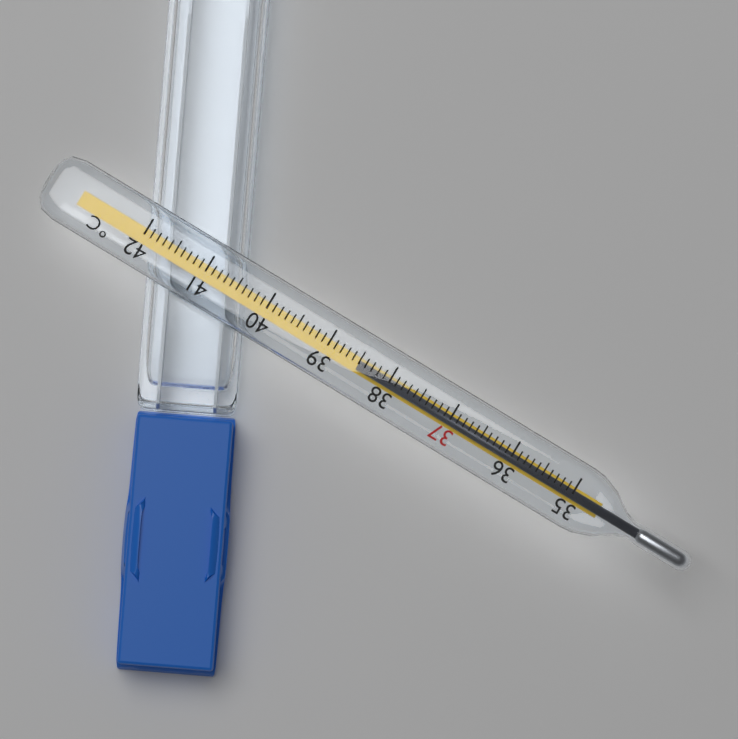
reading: 38.5 °C
